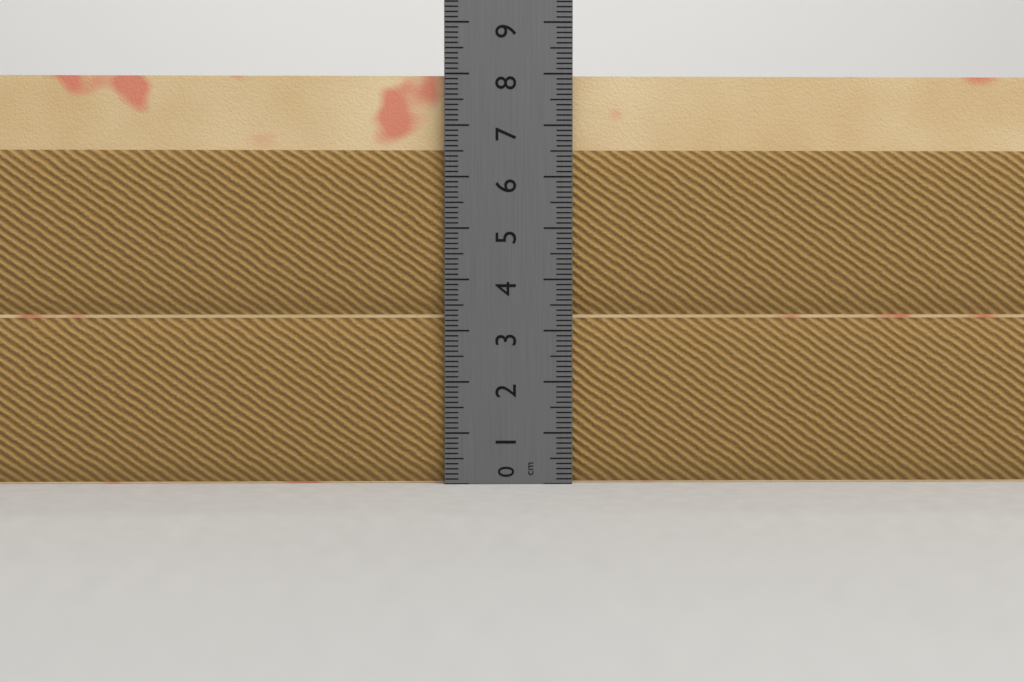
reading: 8.0 cm
